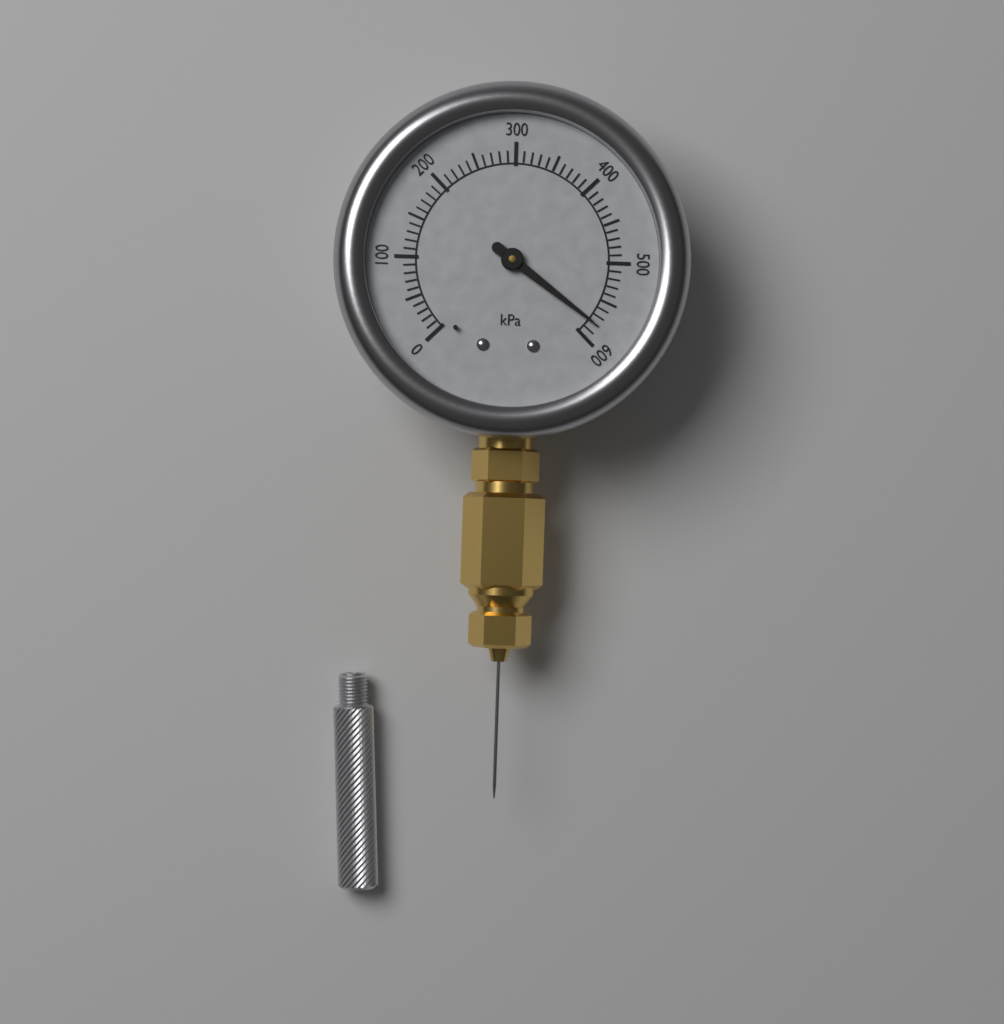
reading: 580 kPa
